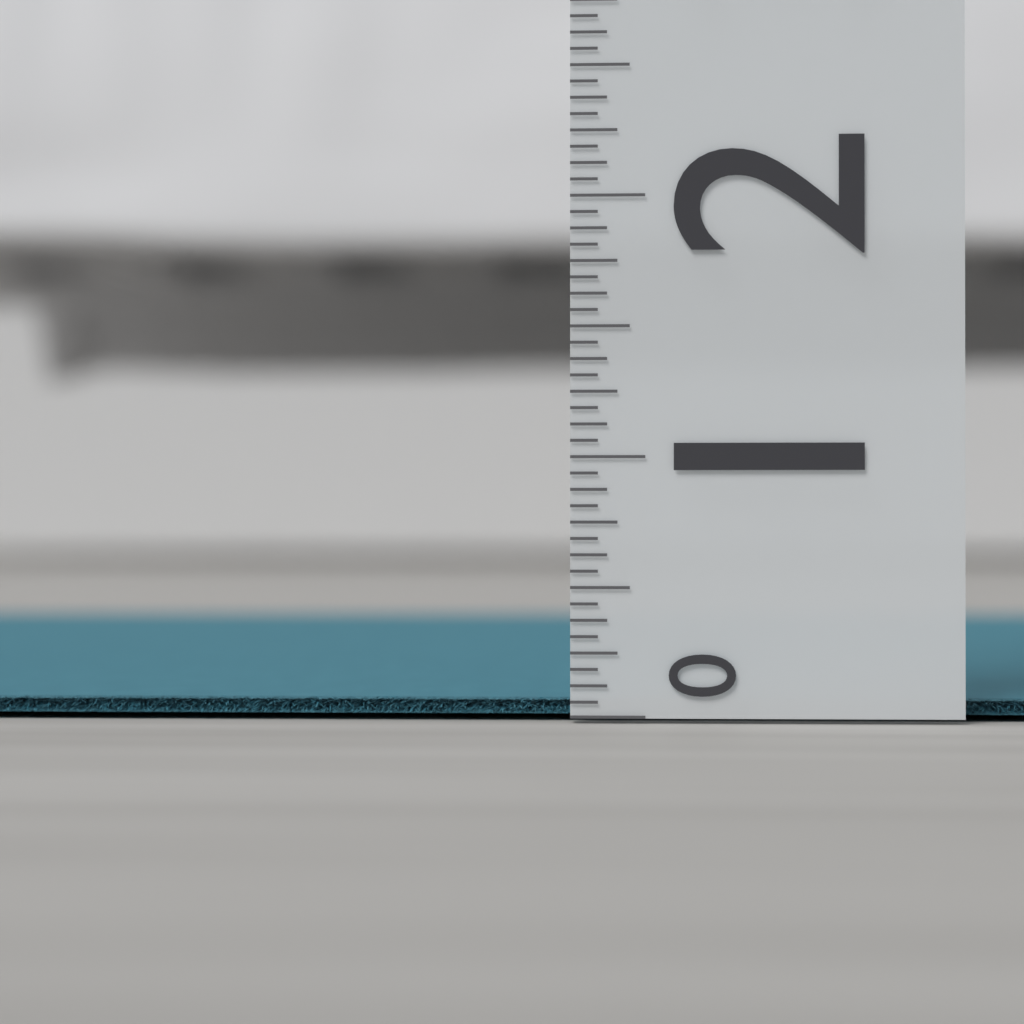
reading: 0.0625 (no unit)
